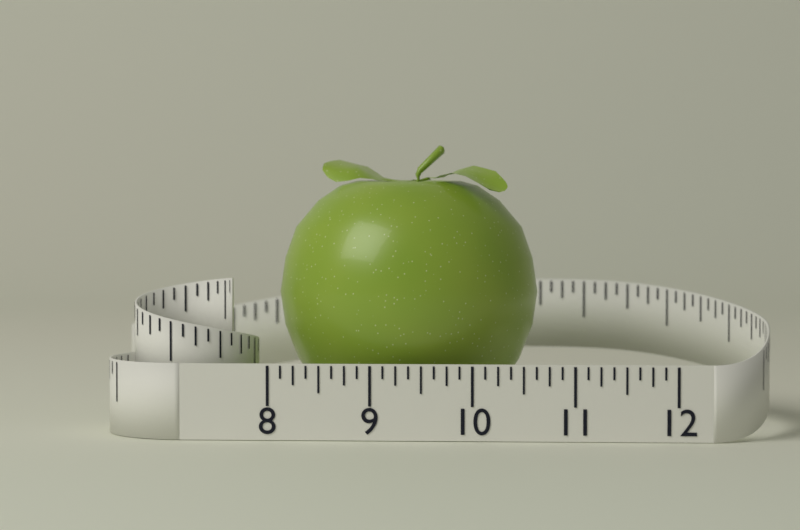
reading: 10.625 (no unit)
